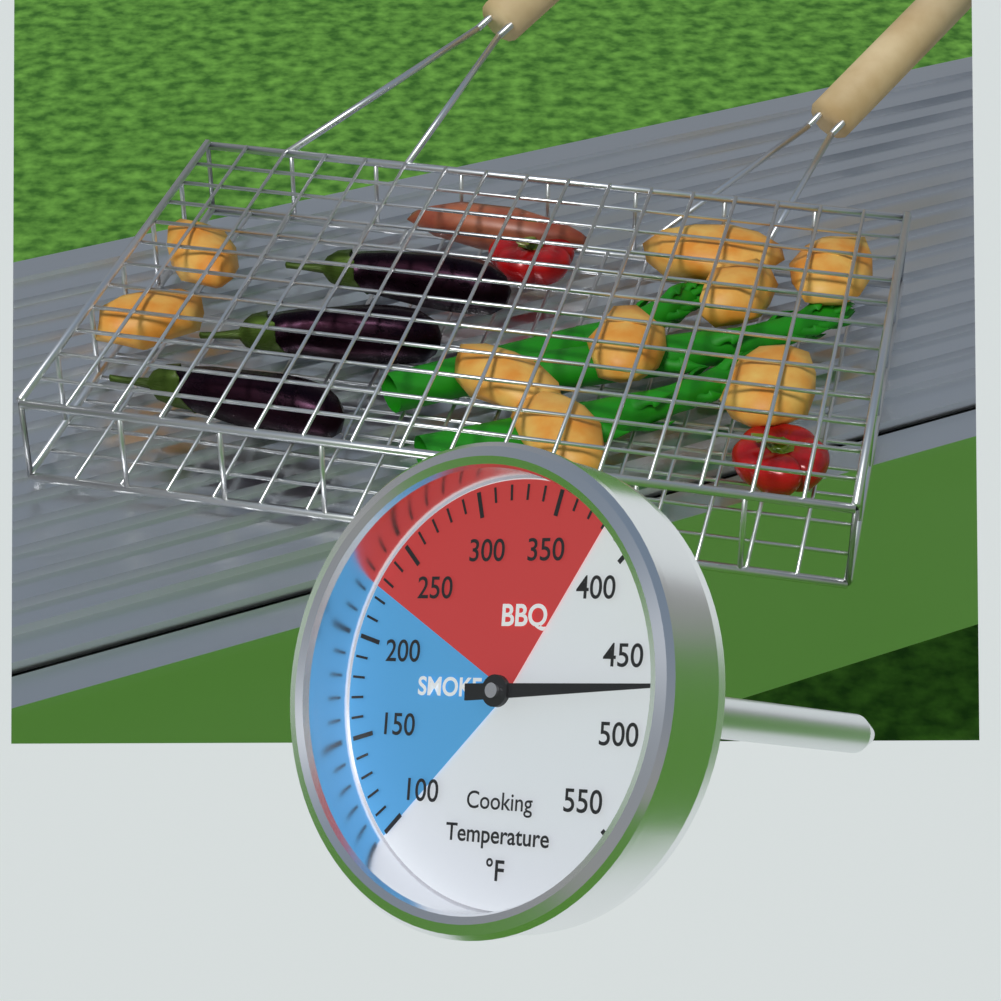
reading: 470 °F
